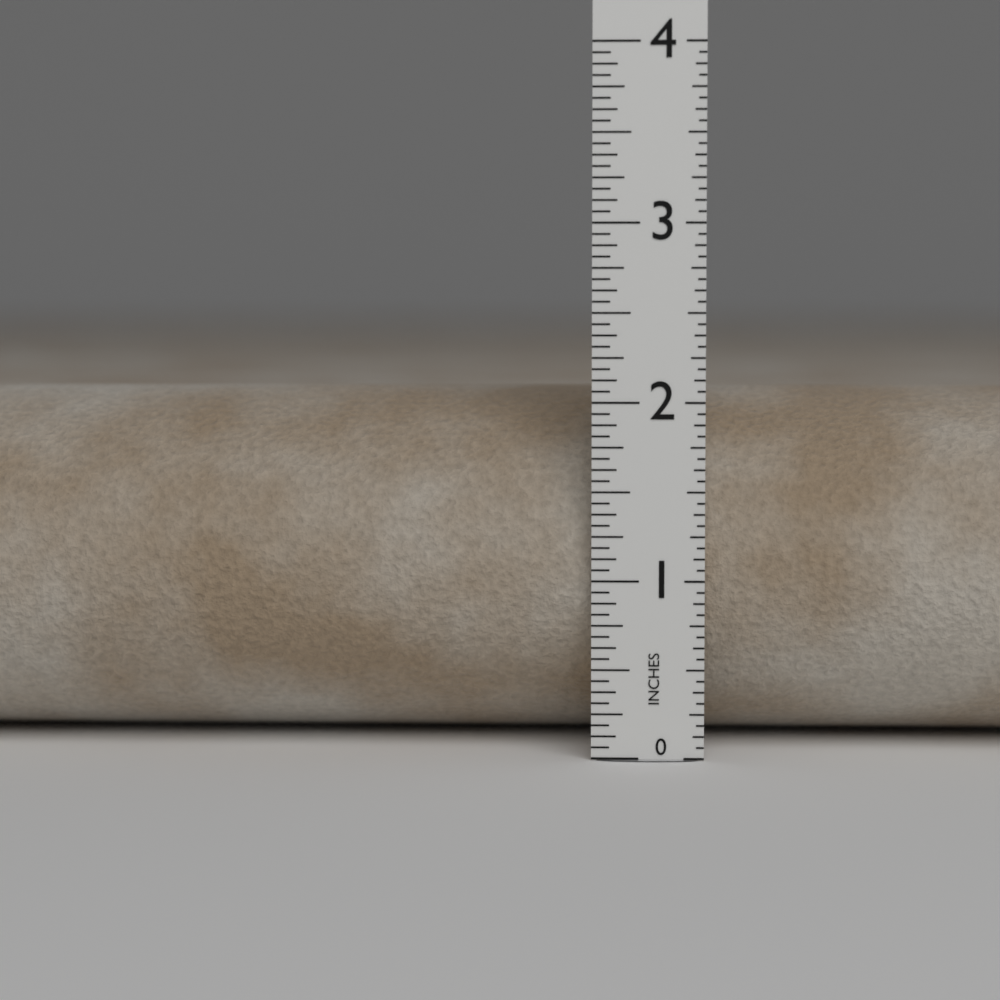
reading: 2.0625 in
